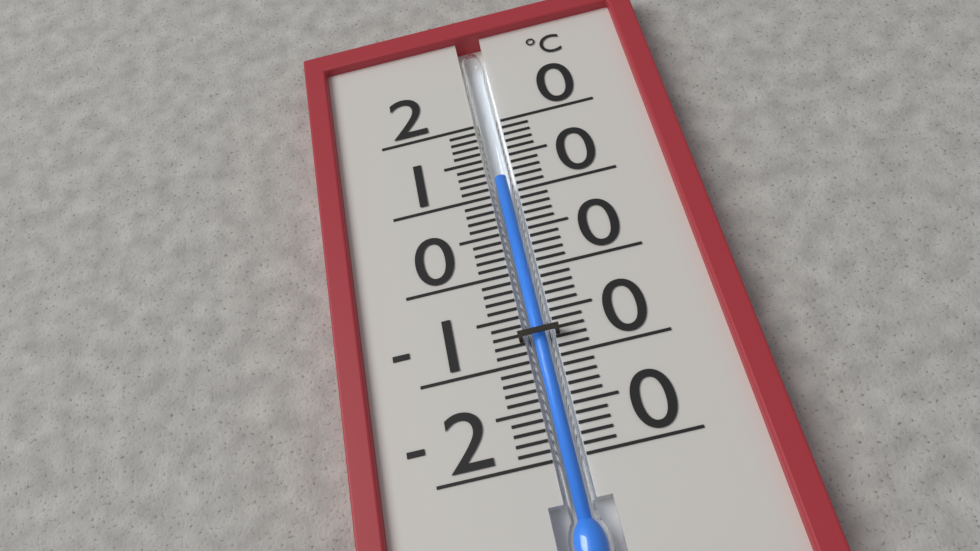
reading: 12 °C
